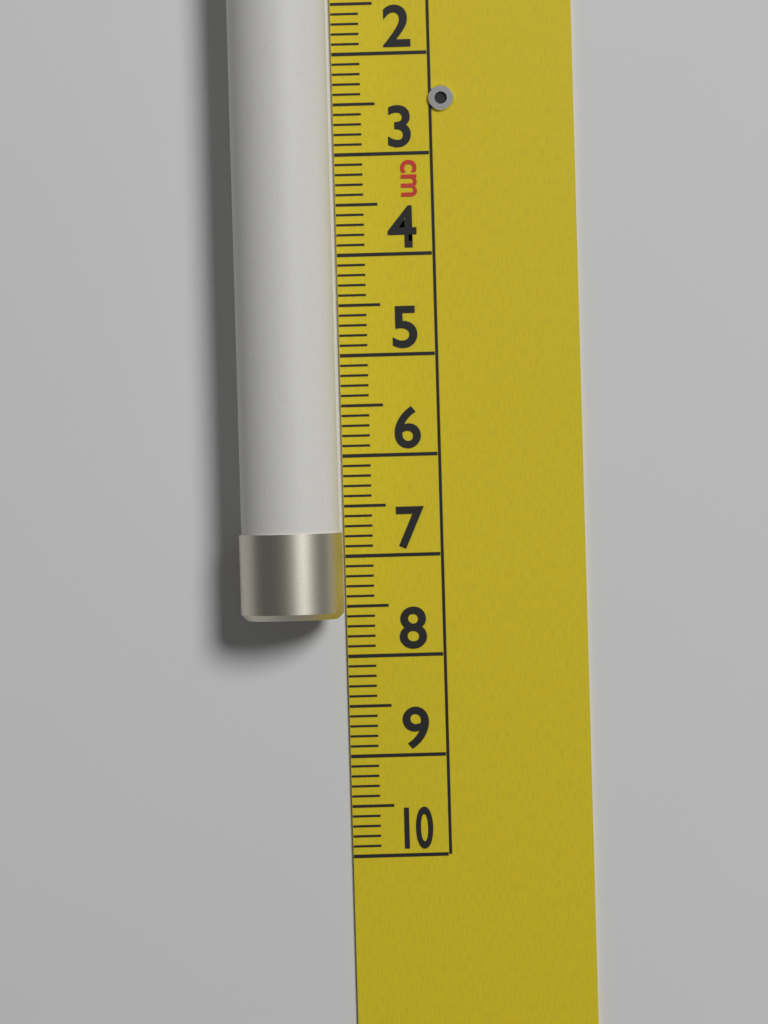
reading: 7.6 cm
